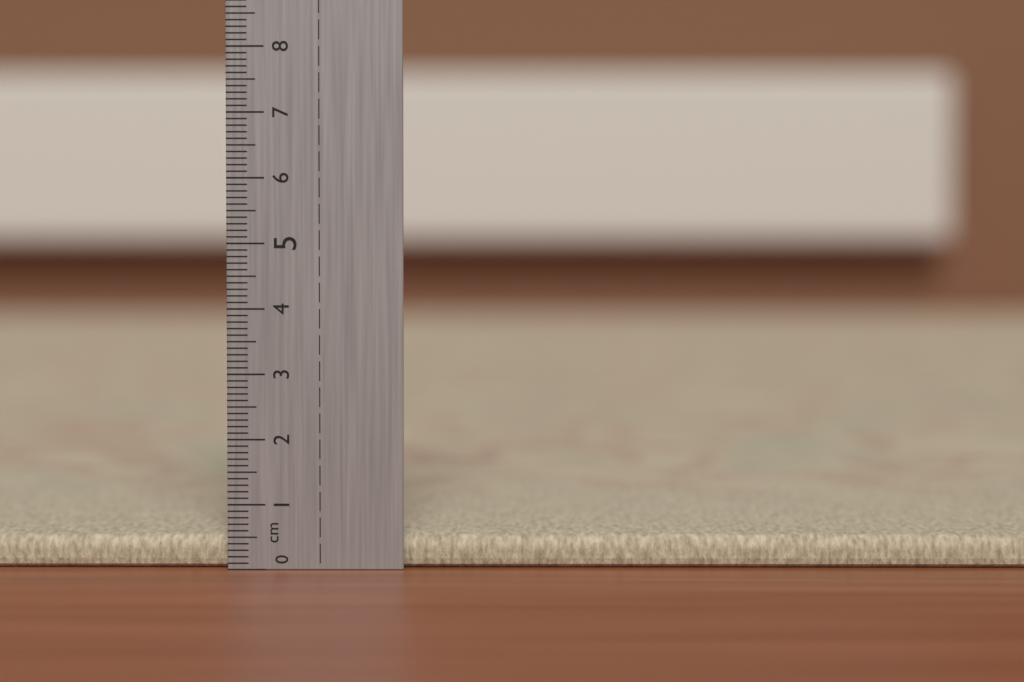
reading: 0.5 cm
